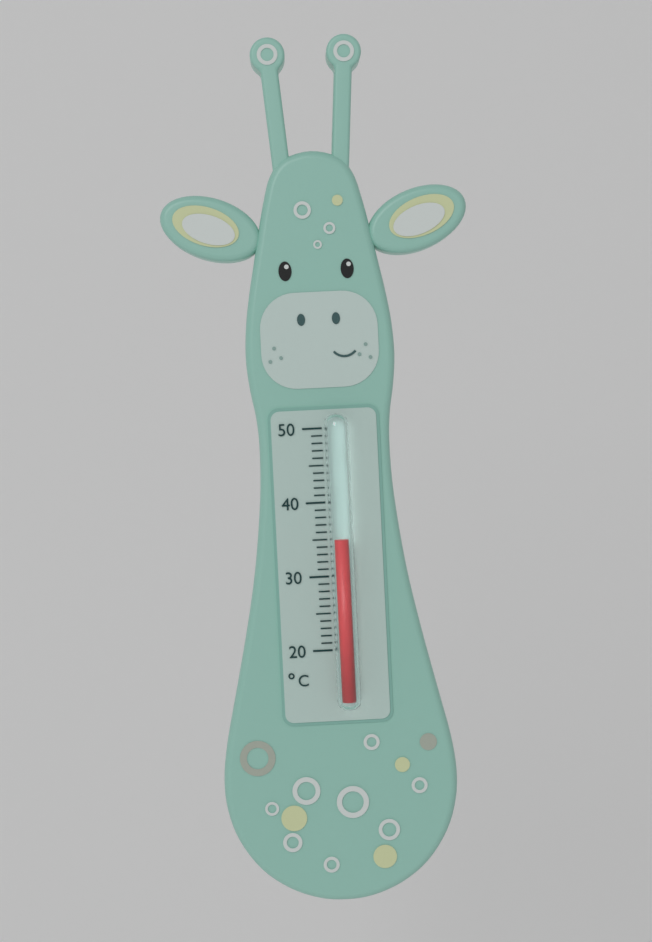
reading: 35 °C
